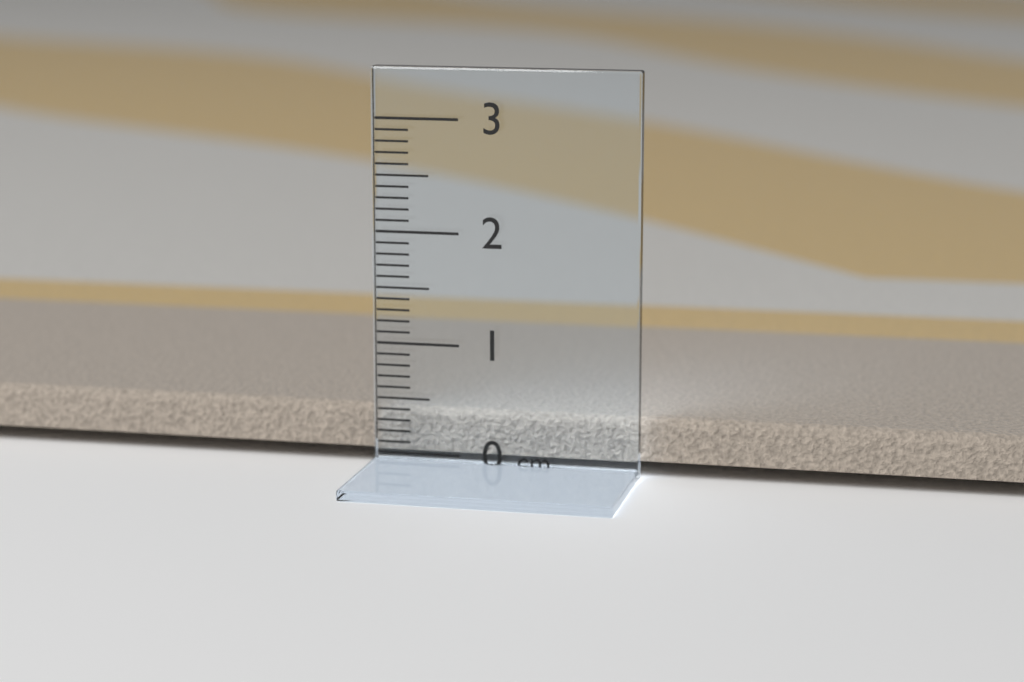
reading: 0.4 cm
